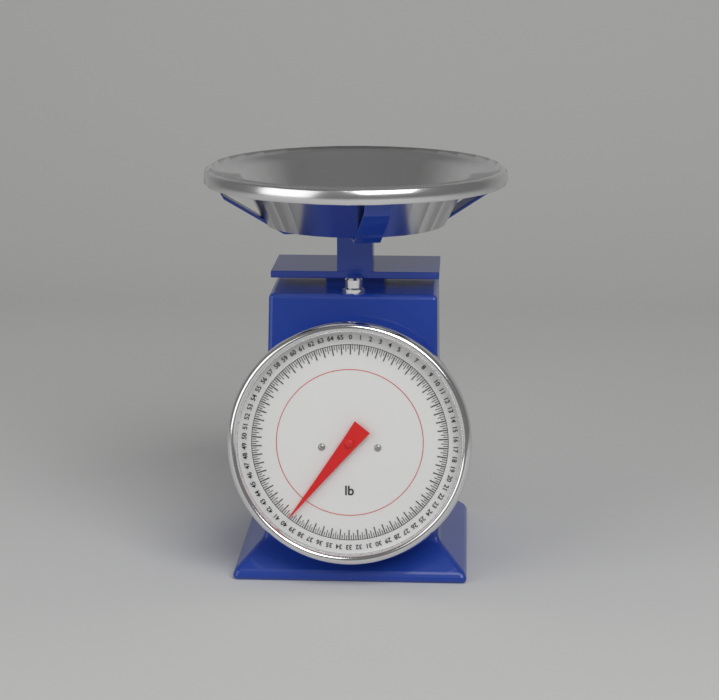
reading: 40.00 lb
